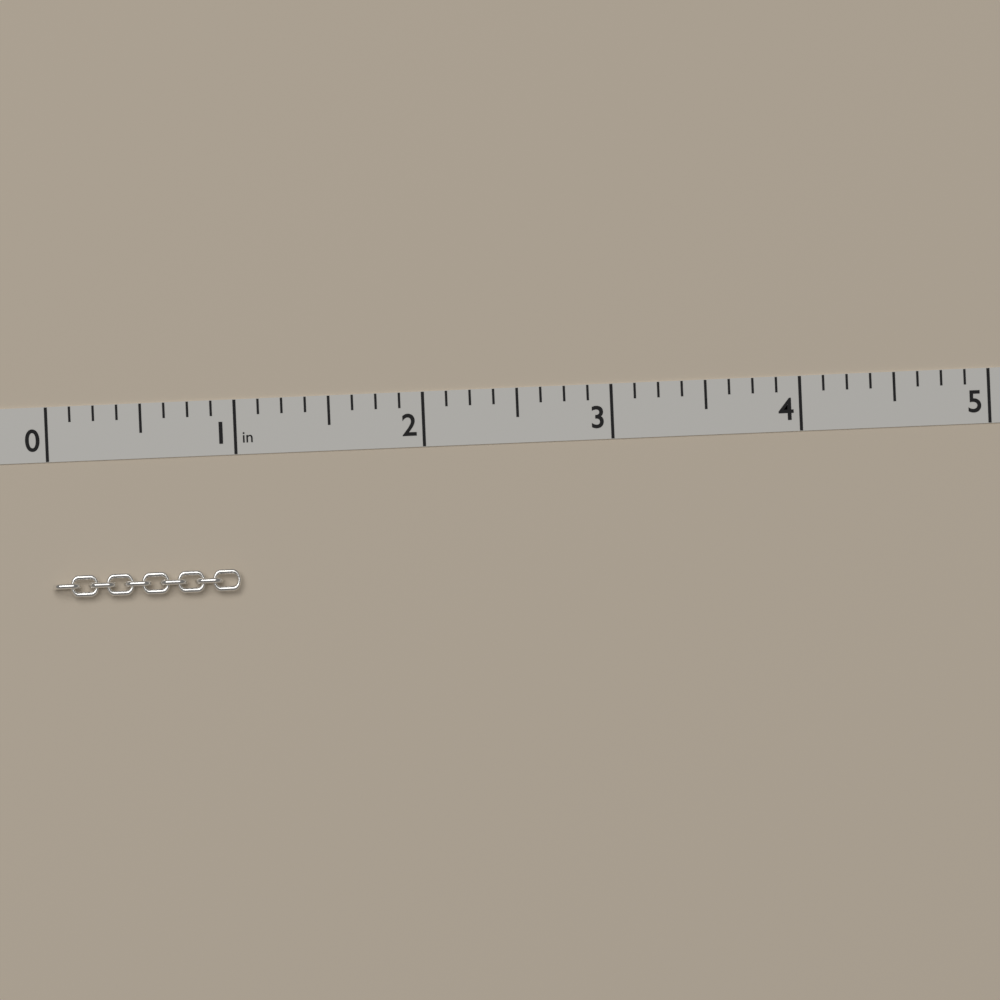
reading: 1.000 in
